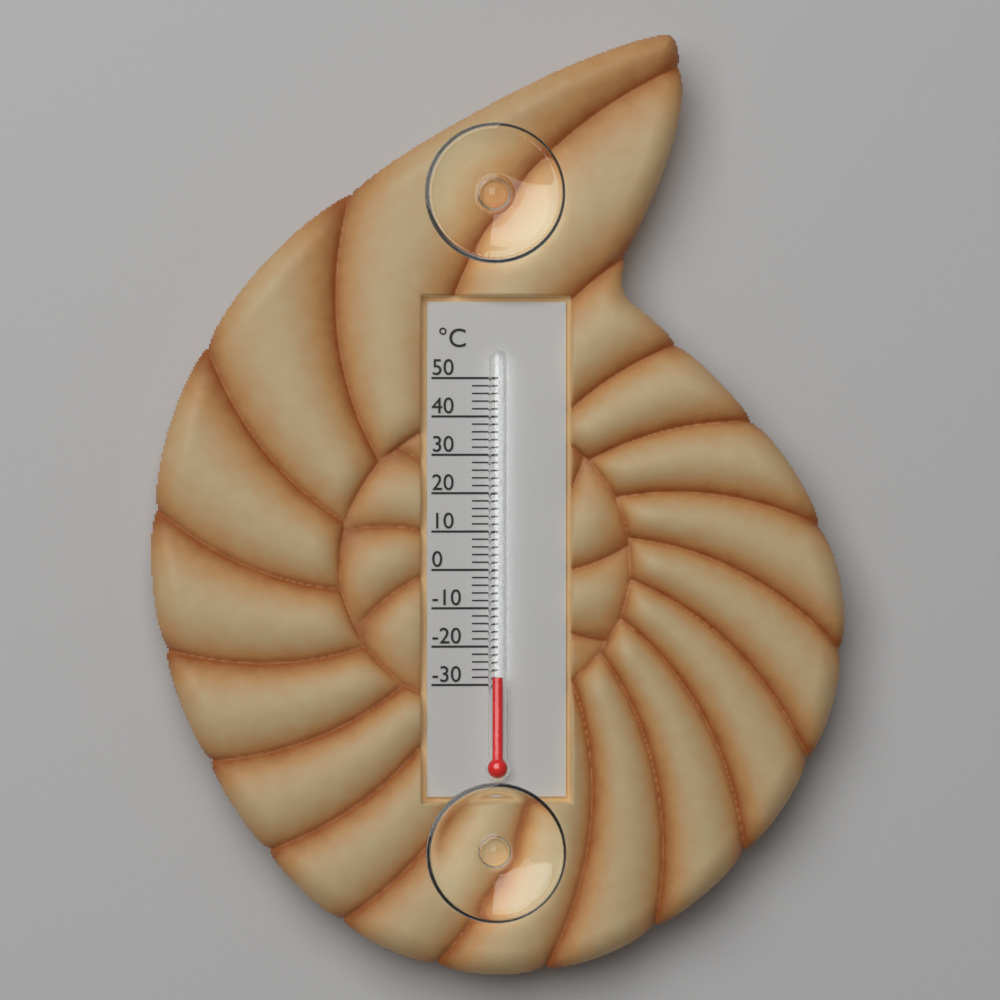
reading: -28 °C
